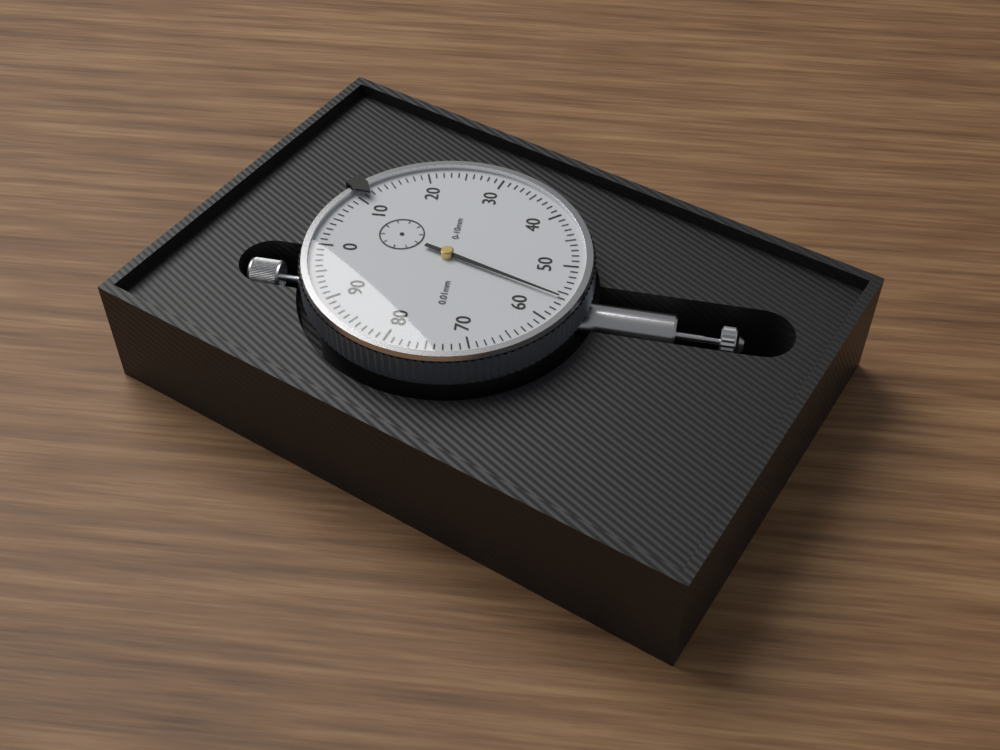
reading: 0.56 mm
